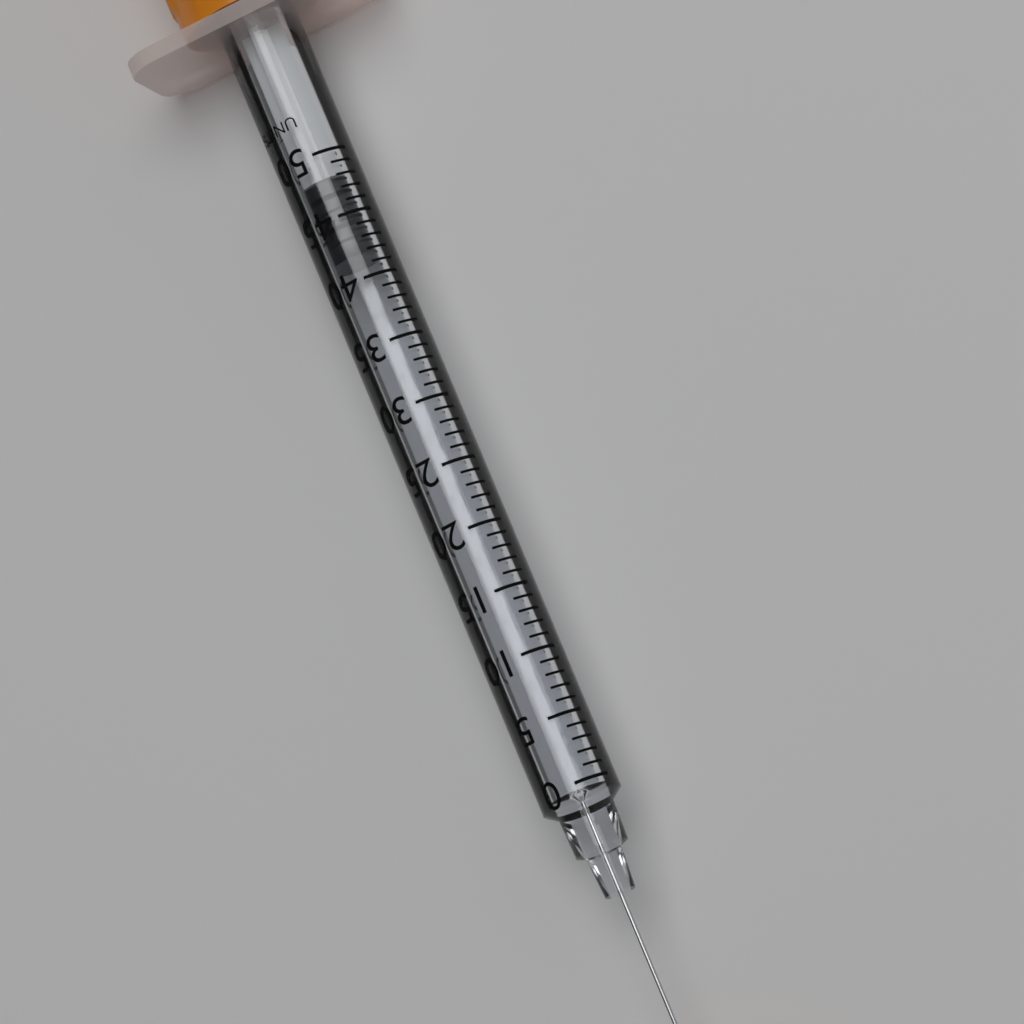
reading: 42 UNITS
